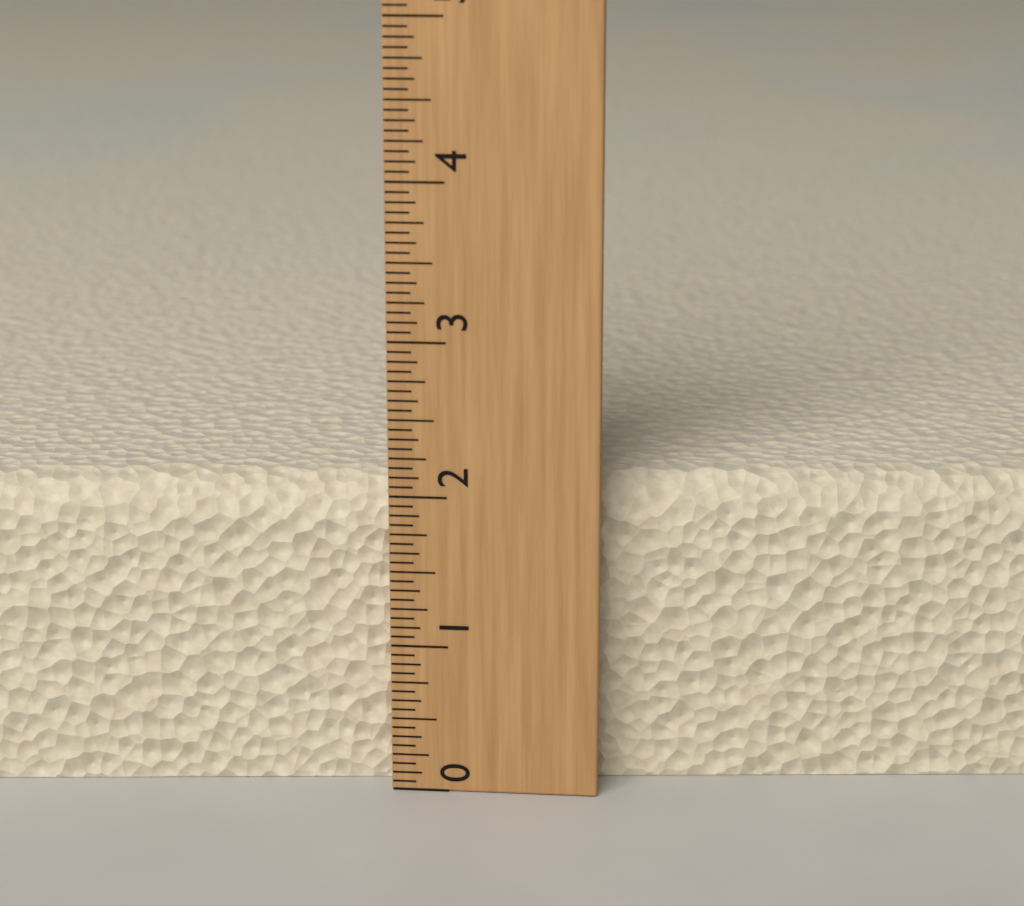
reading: 2.0625 (no unit)
